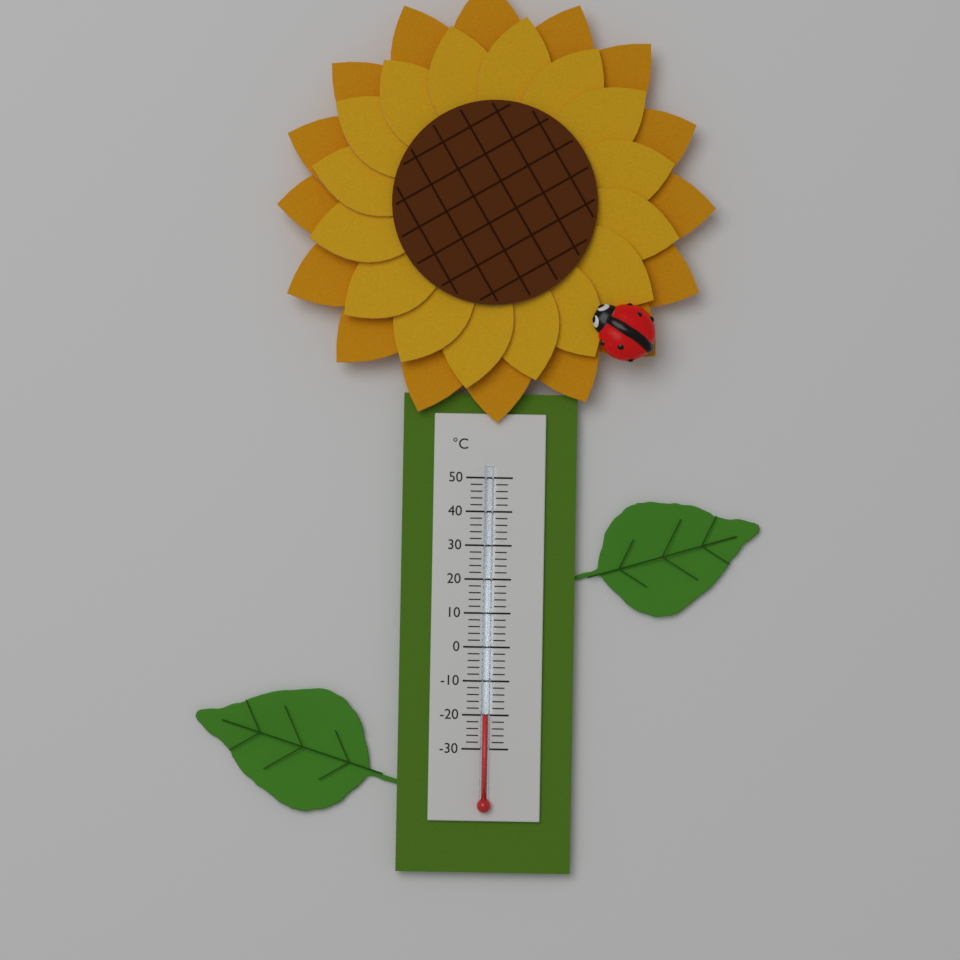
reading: -20 °C
